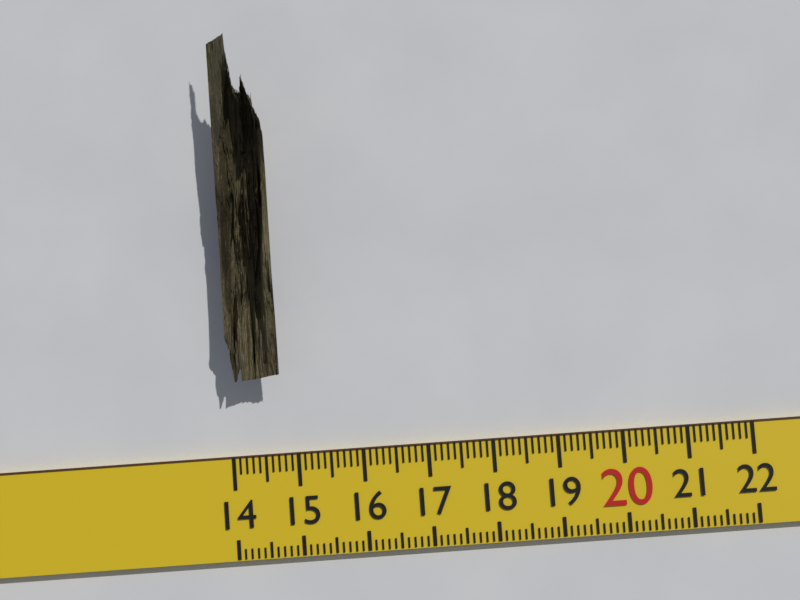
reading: 14.8 (no unit)
